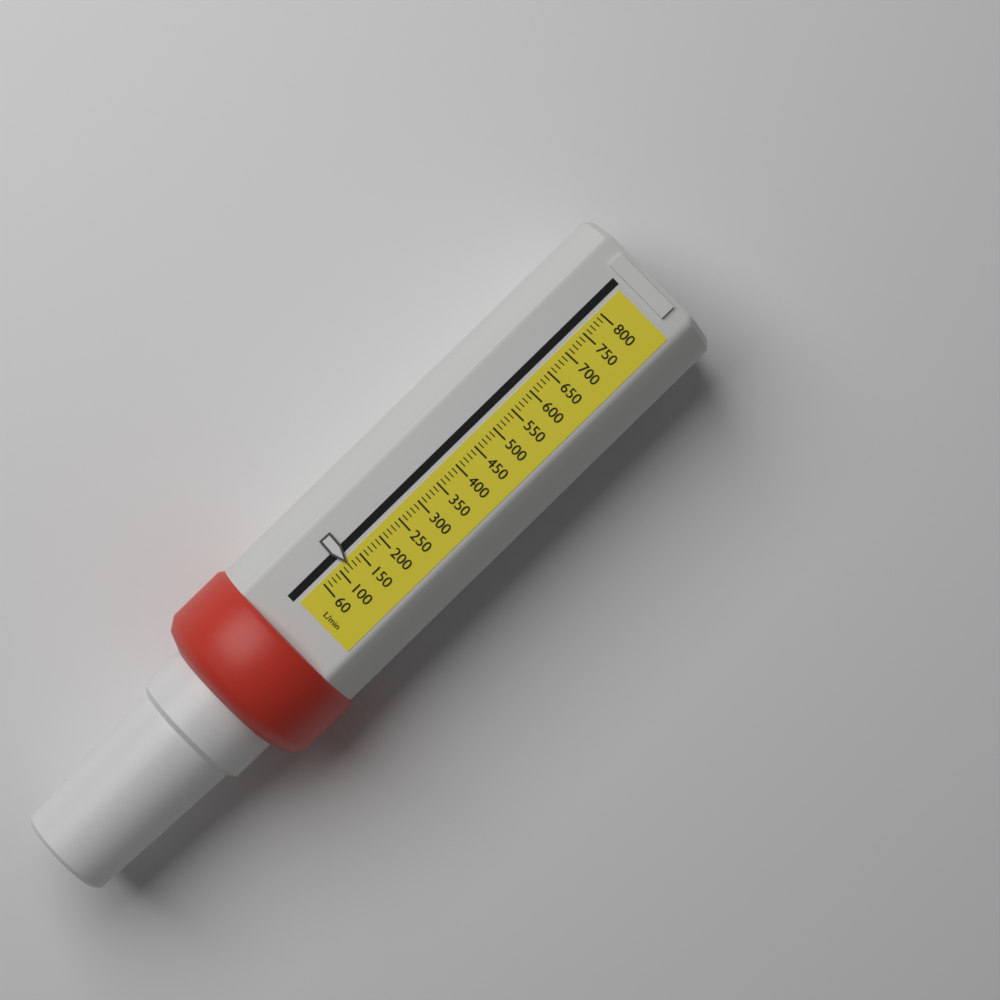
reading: 120 L/min
